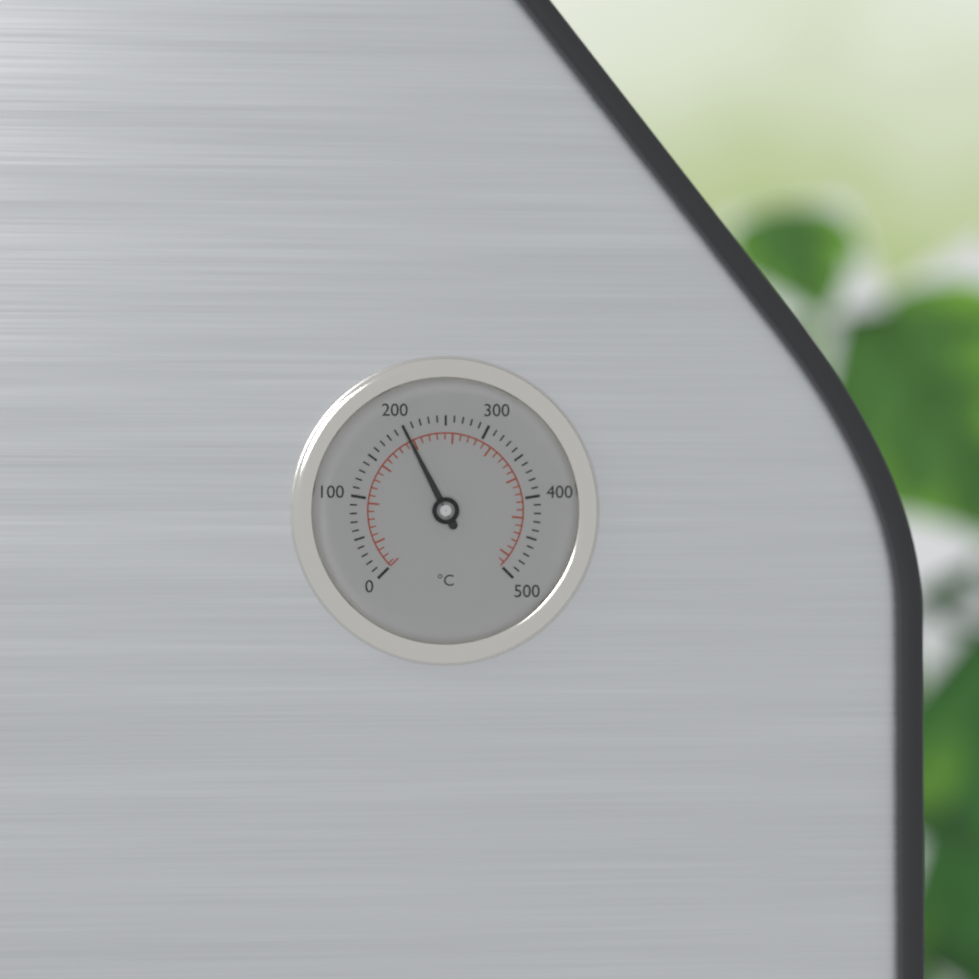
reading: 200 °C
